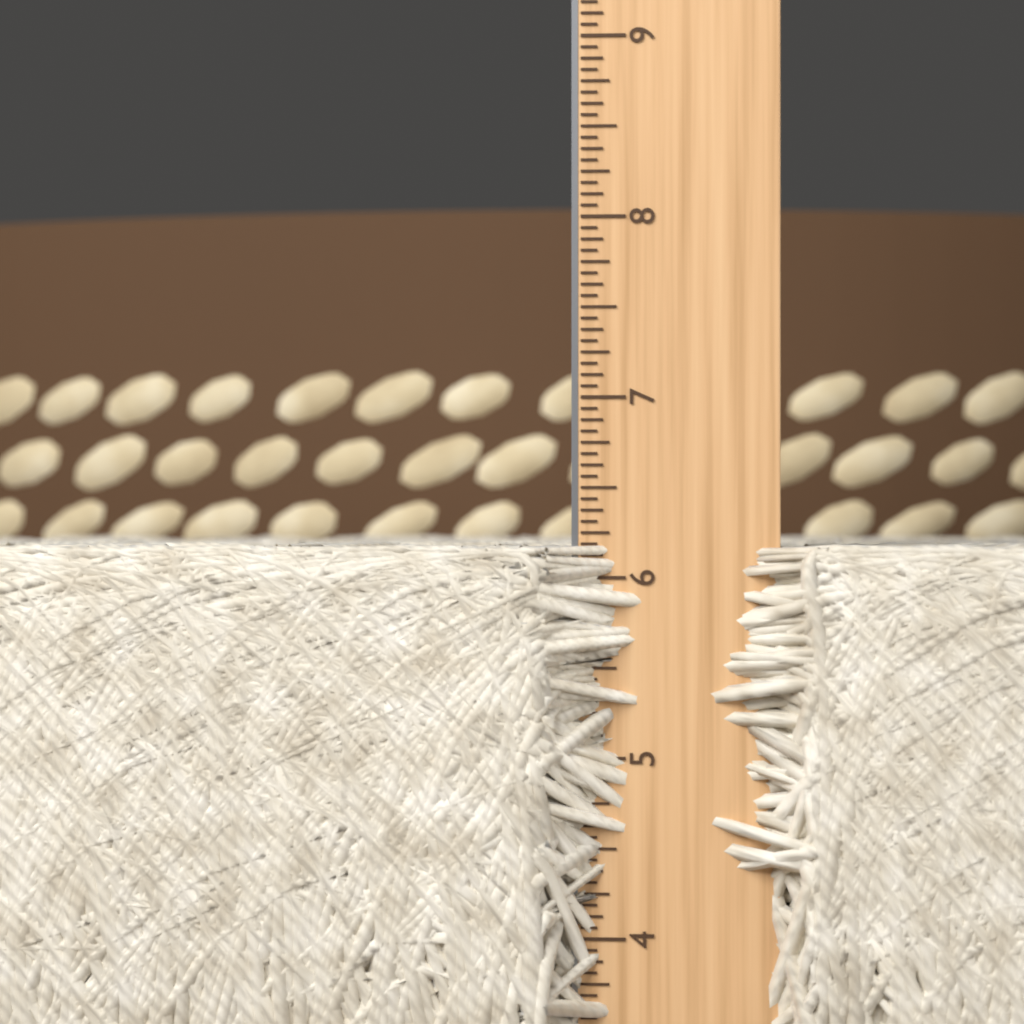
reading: 6.1875 in
